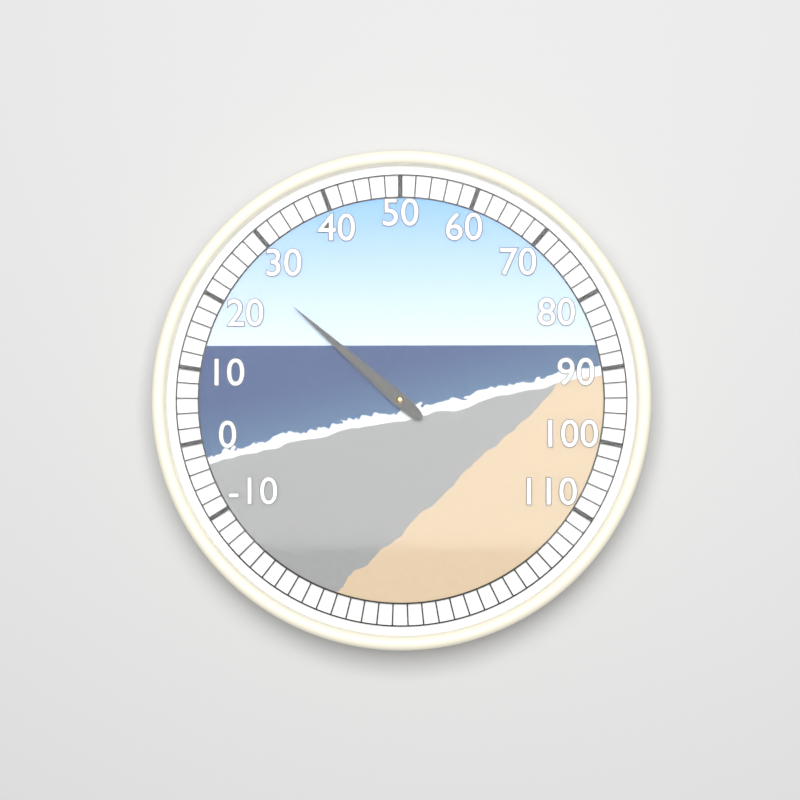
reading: 26 (no unit)
